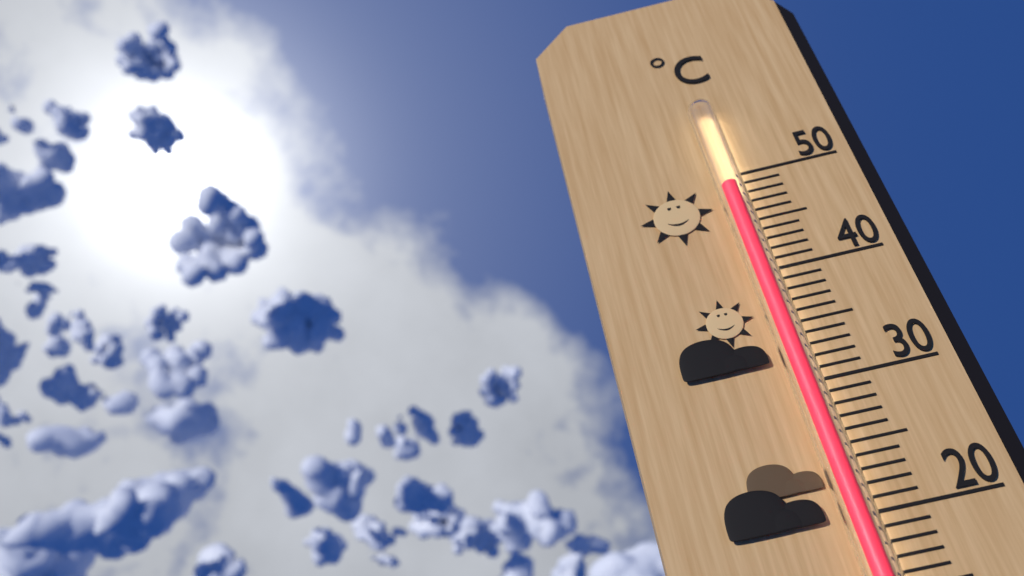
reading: 48 °C
